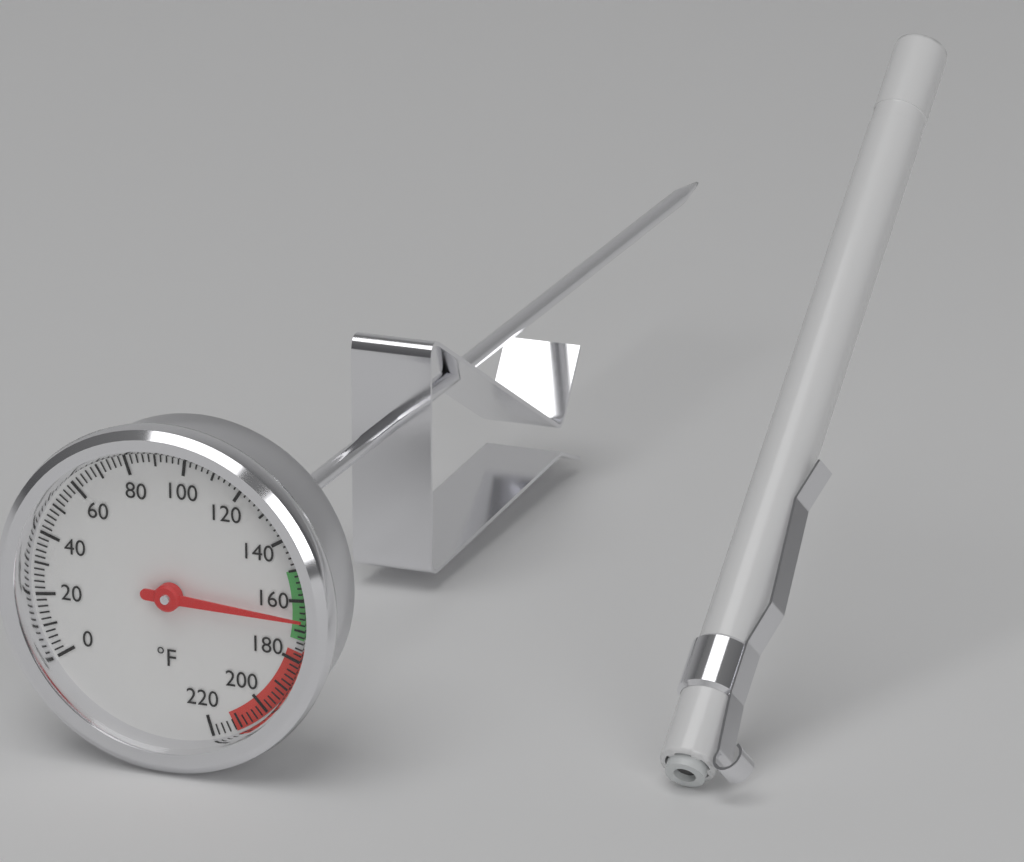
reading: 166 °F
